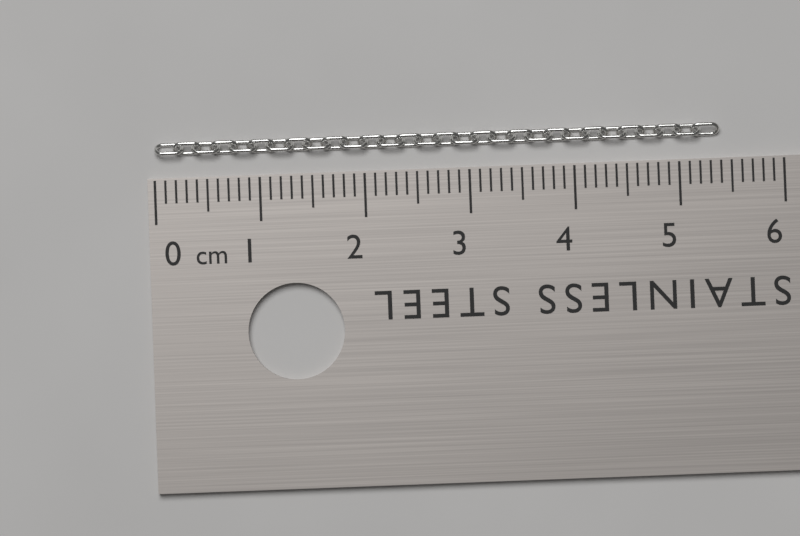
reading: 5.4 cm
